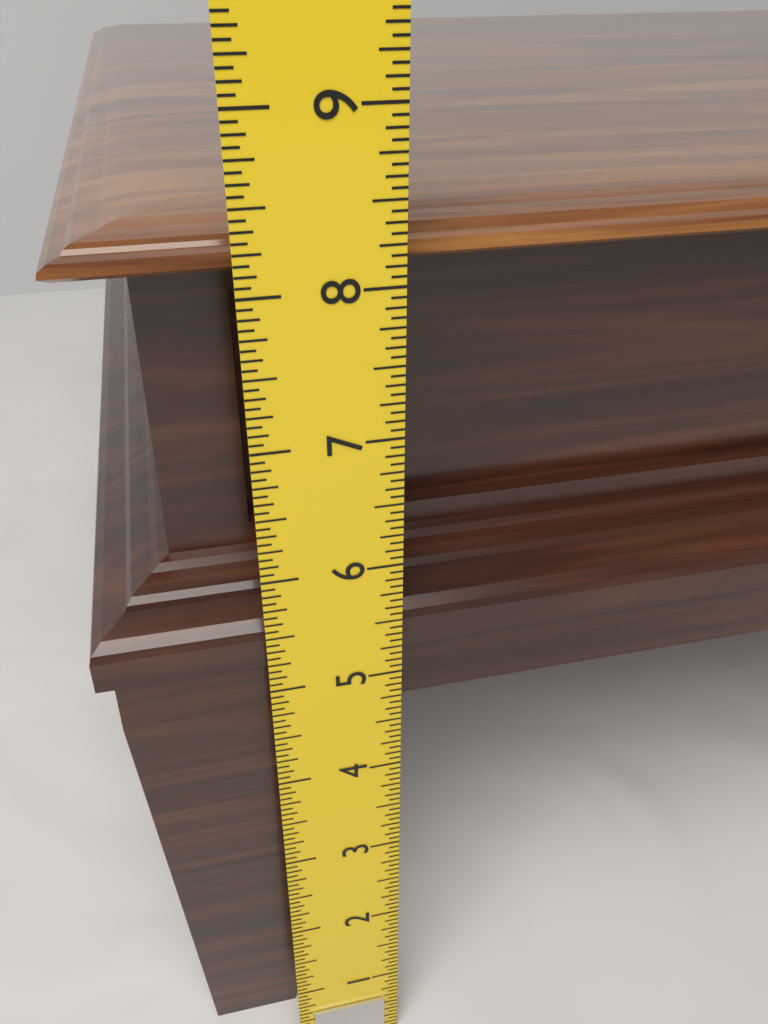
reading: 8.3125 in
